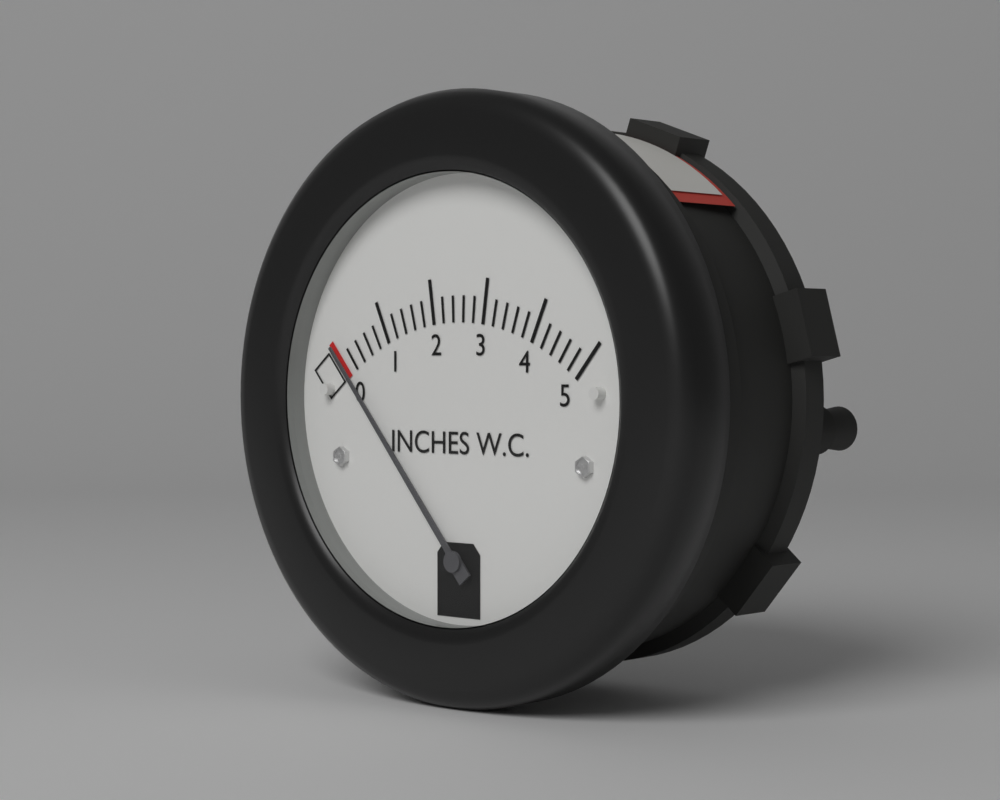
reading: 0.0 inches W.C.
